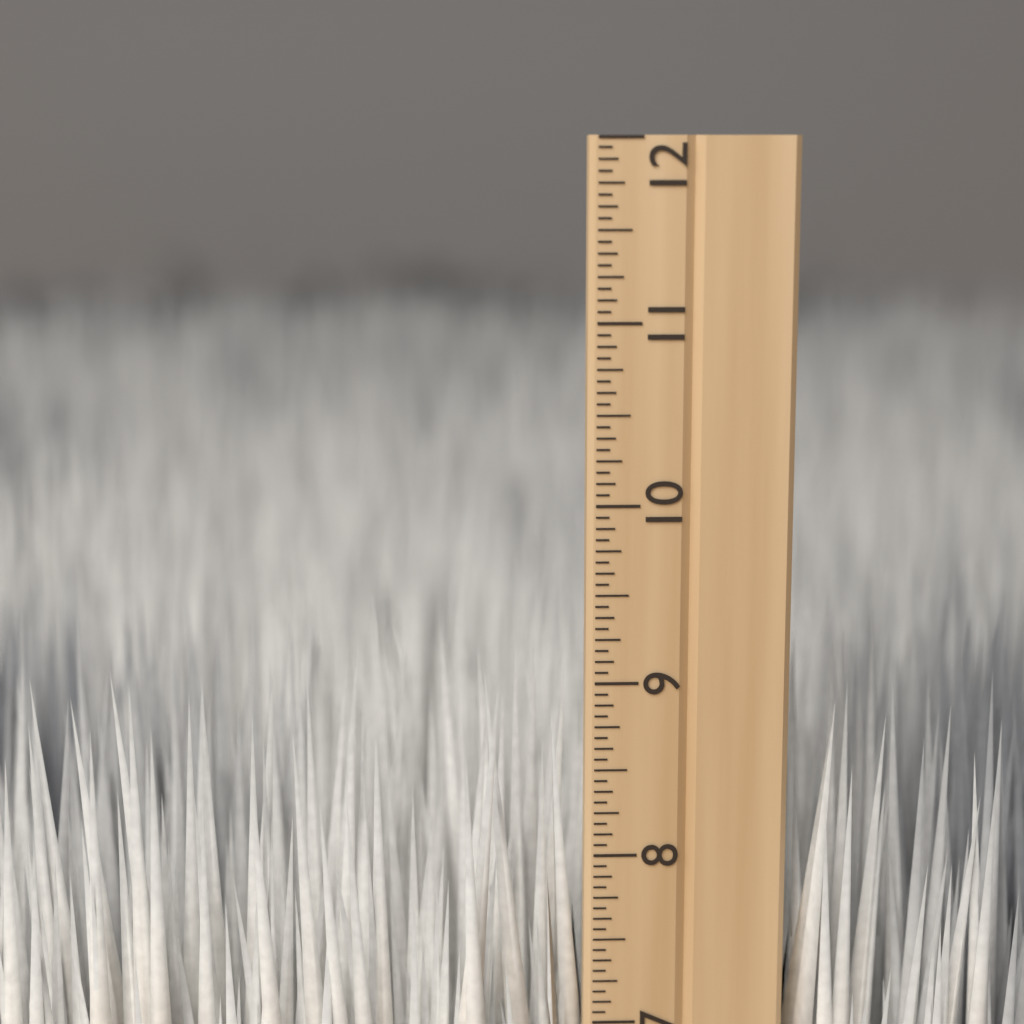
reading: 9.1250 inch
